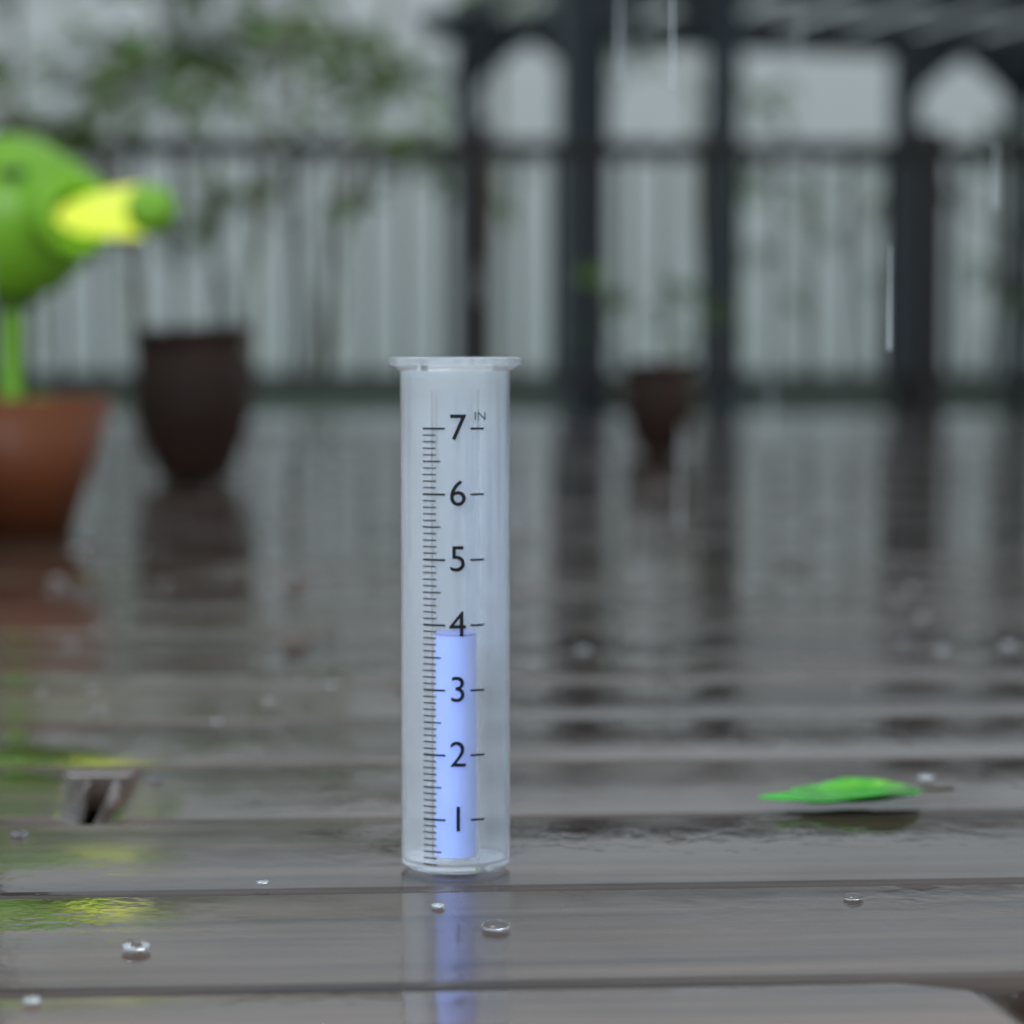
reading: 3.8 in
